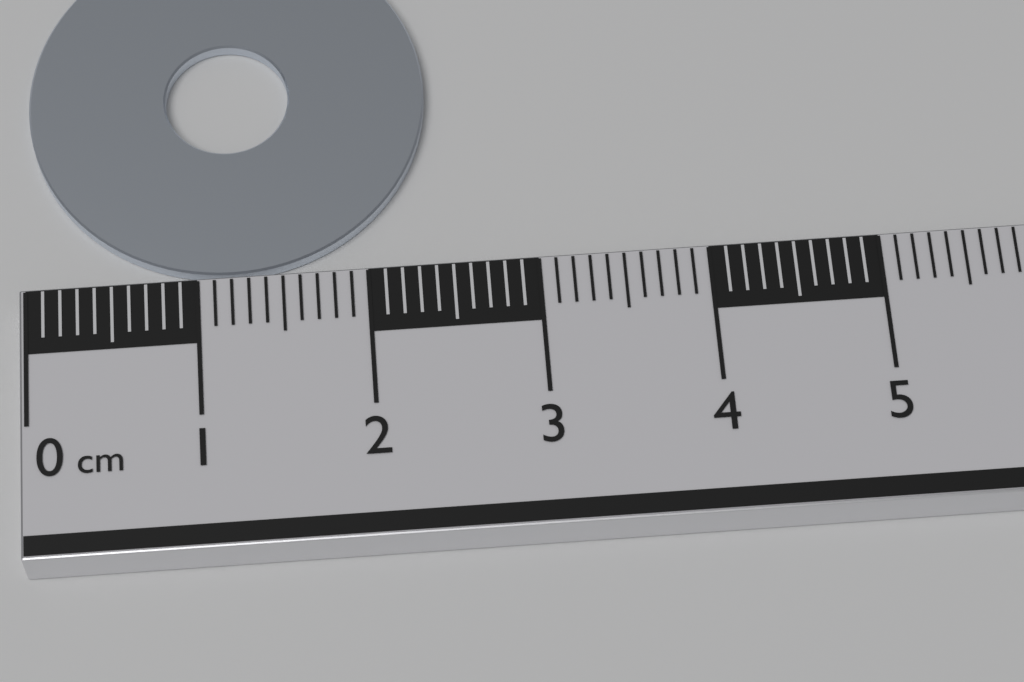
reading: 2.4 cm
